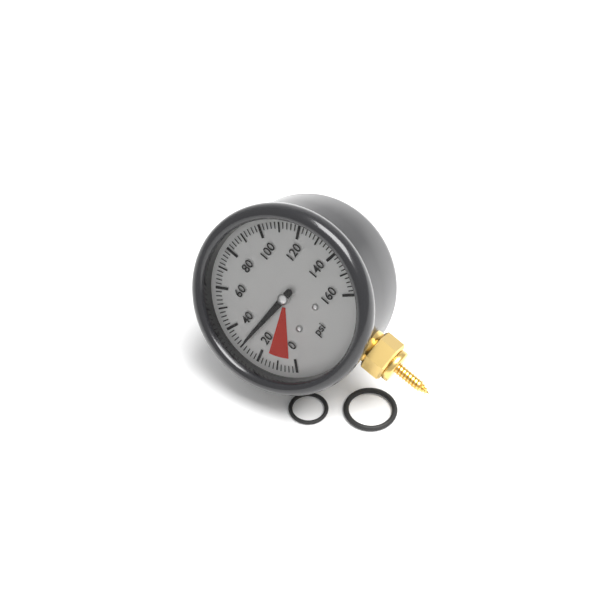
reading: 30 psi
